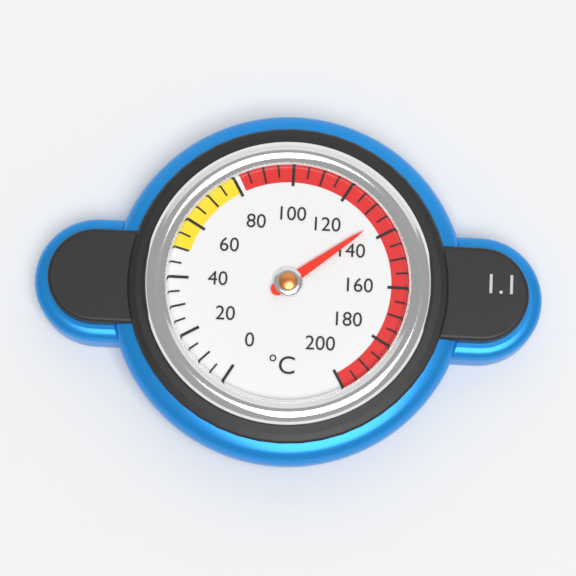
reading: 135 °C
